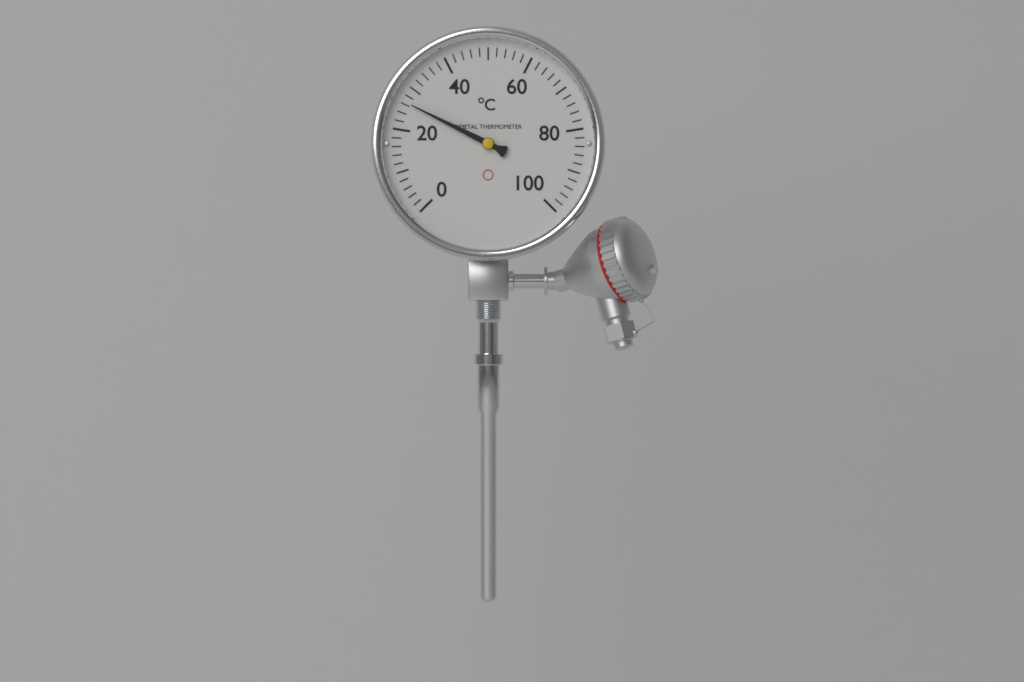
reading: 26.5 °C
